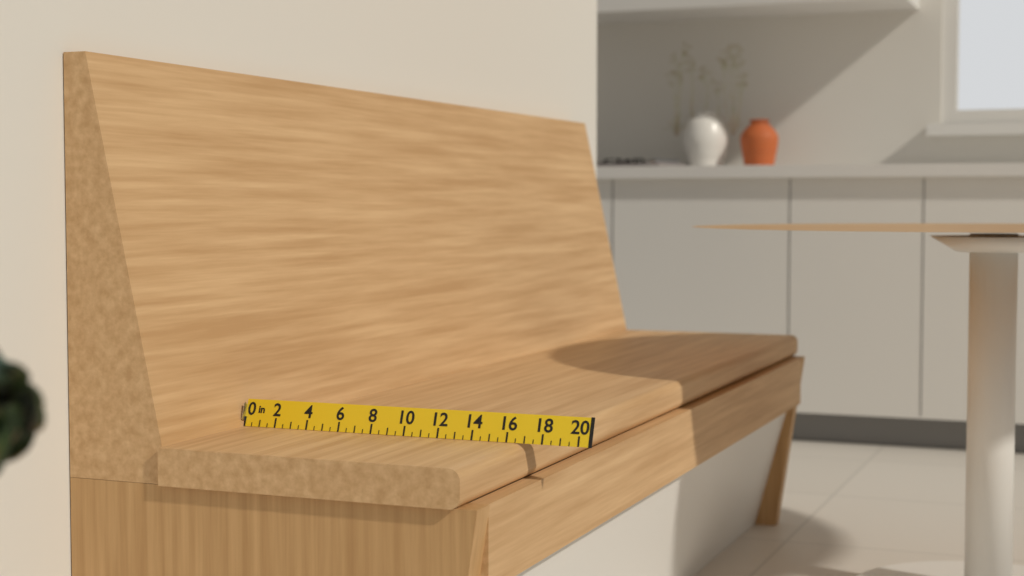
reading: 17.0 in
